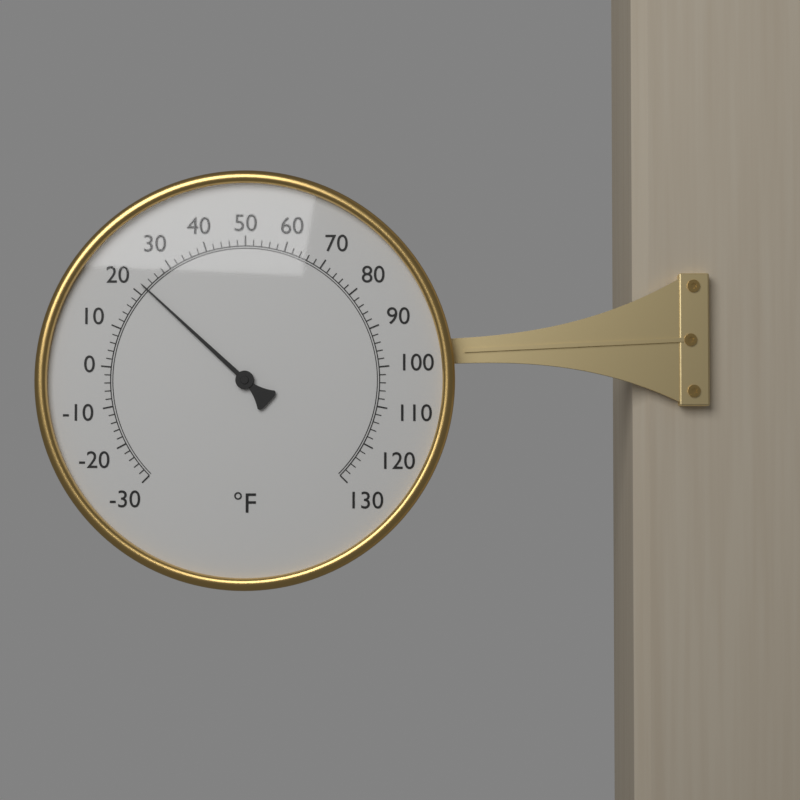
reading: 22 °F
